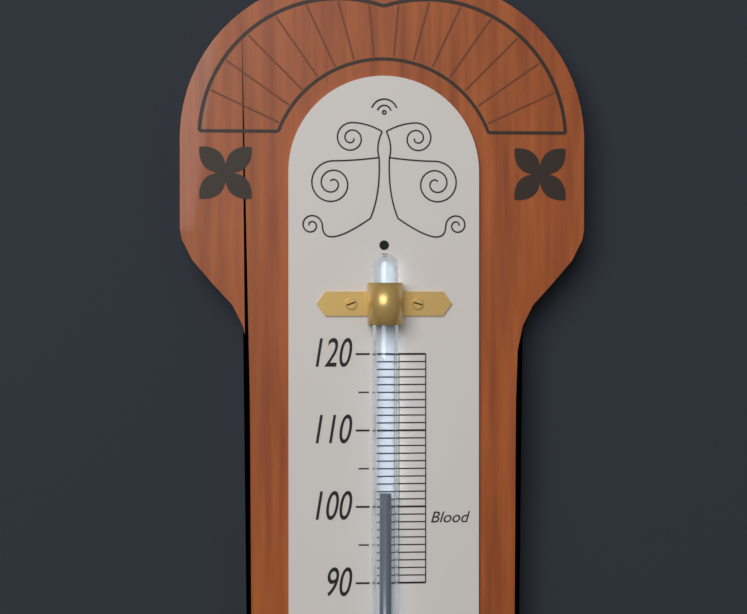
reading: 102 (no unit)
